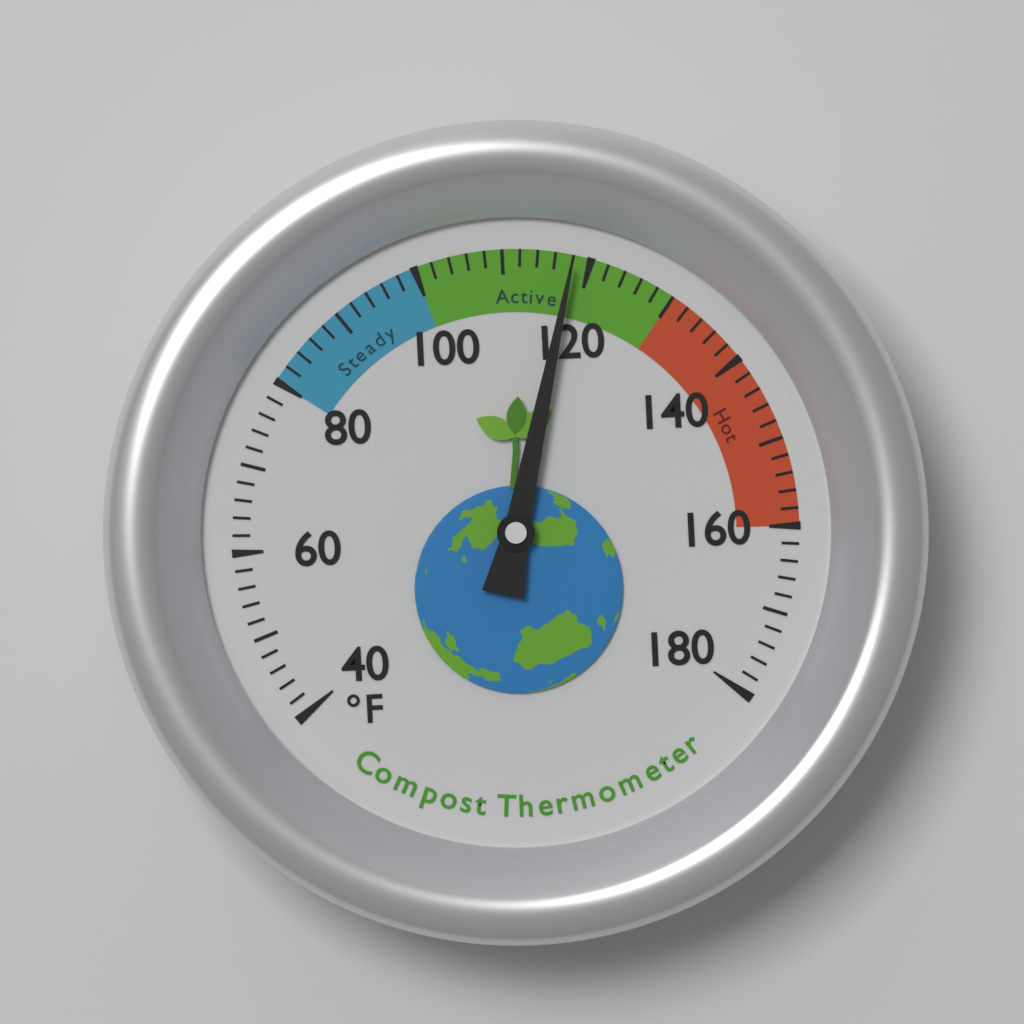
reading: 118 °F
